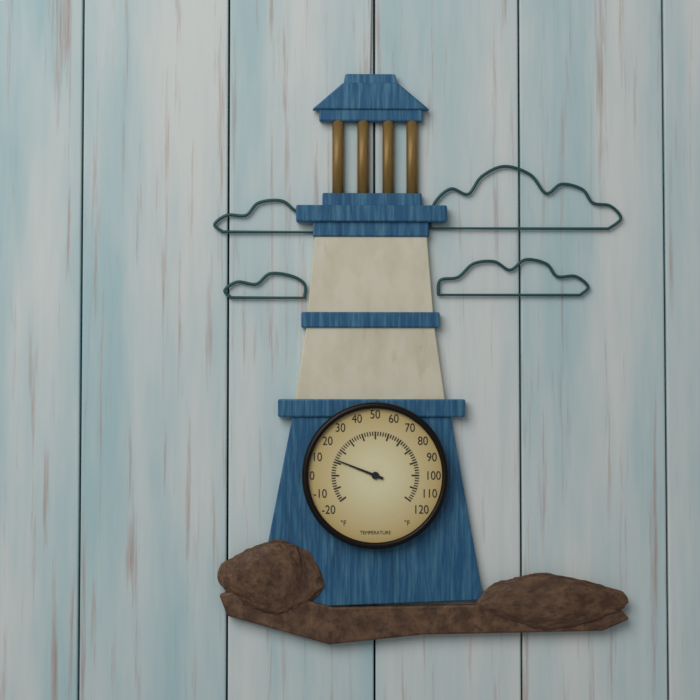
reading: 12 °F
